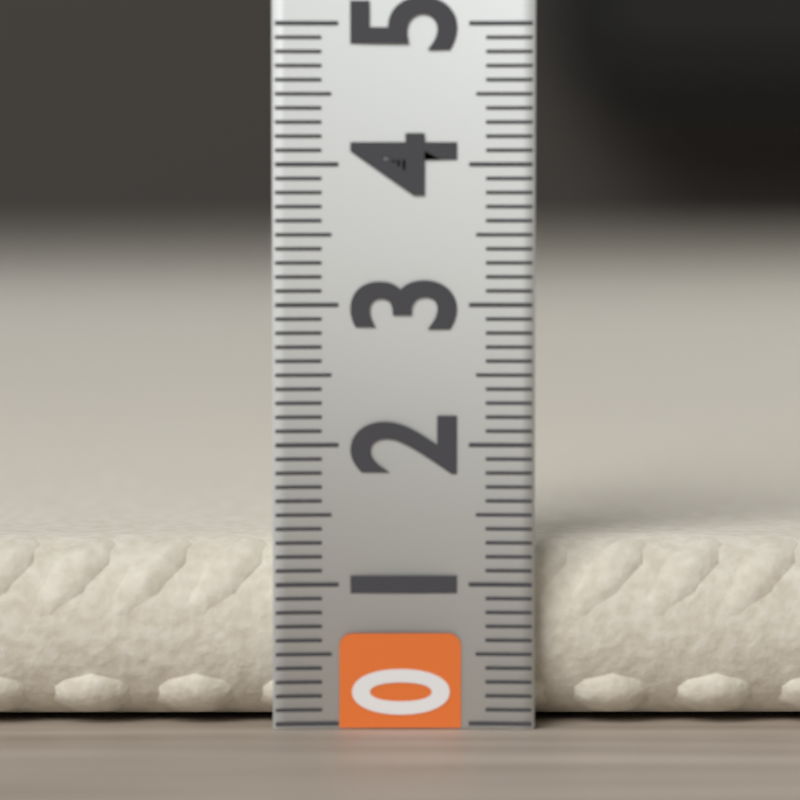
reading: 1.3 (no unit)
